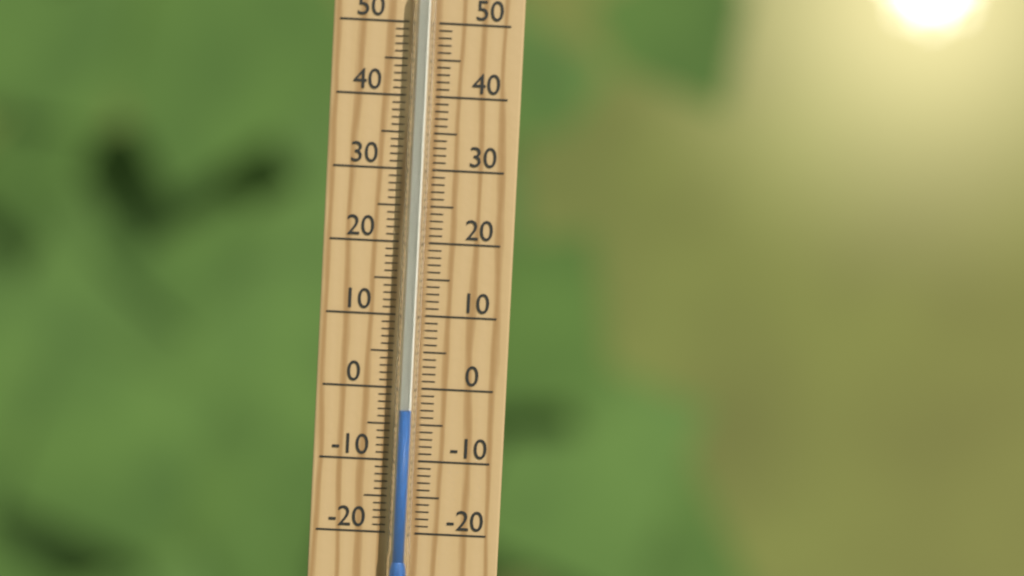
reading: -3 °C
